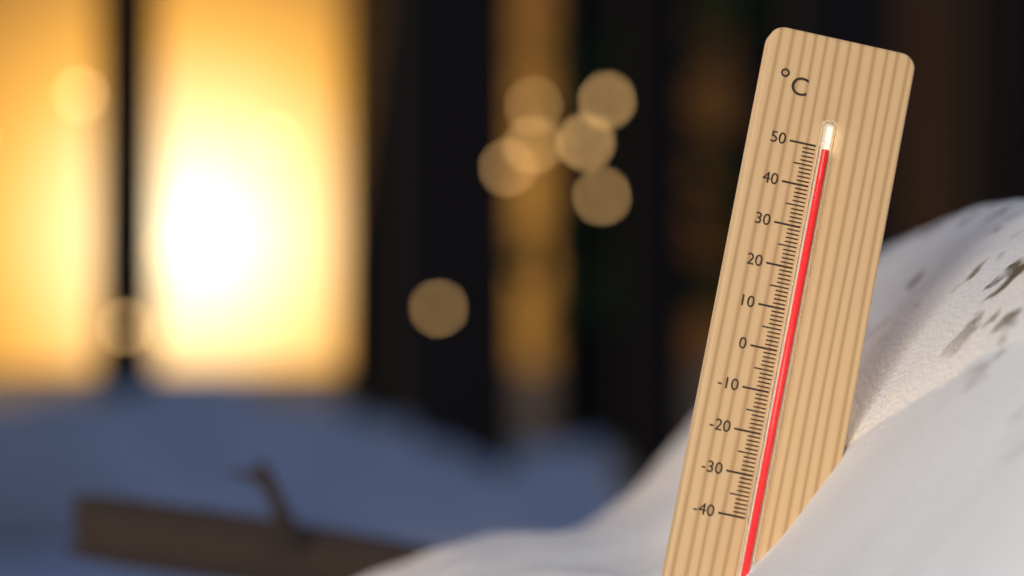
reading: 49 °C
